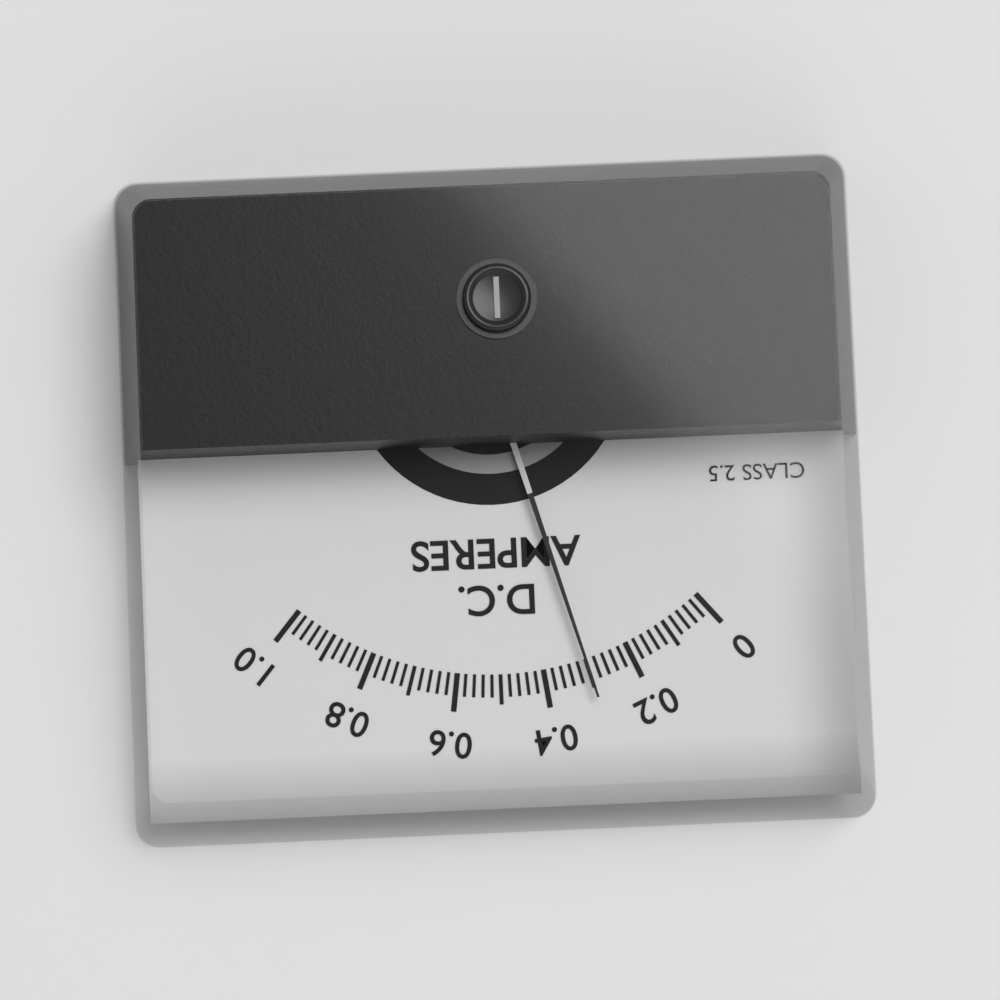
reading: 0.30 A
